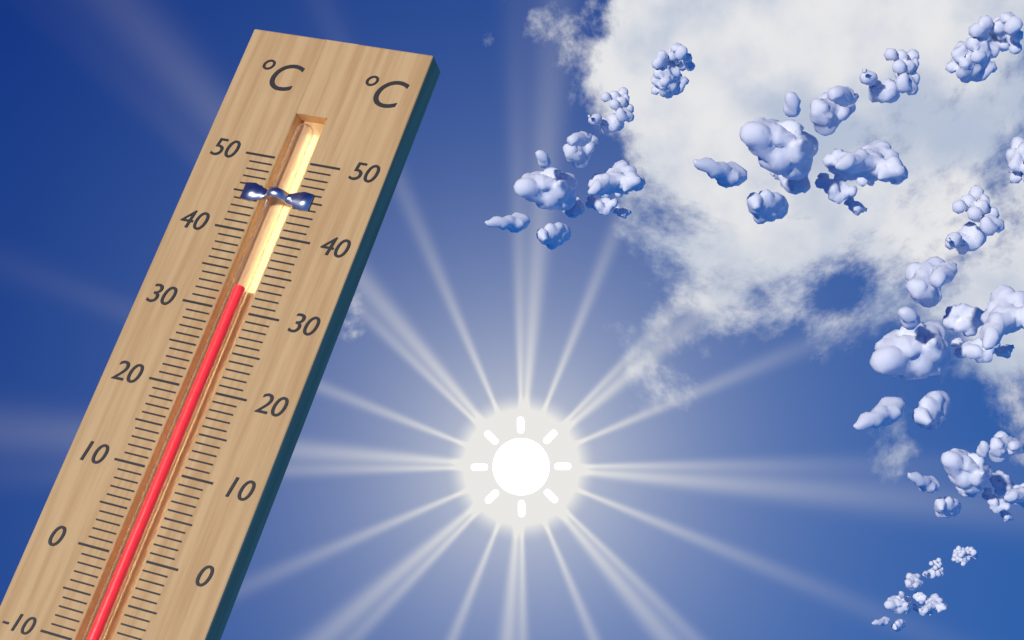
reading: 33 °C
